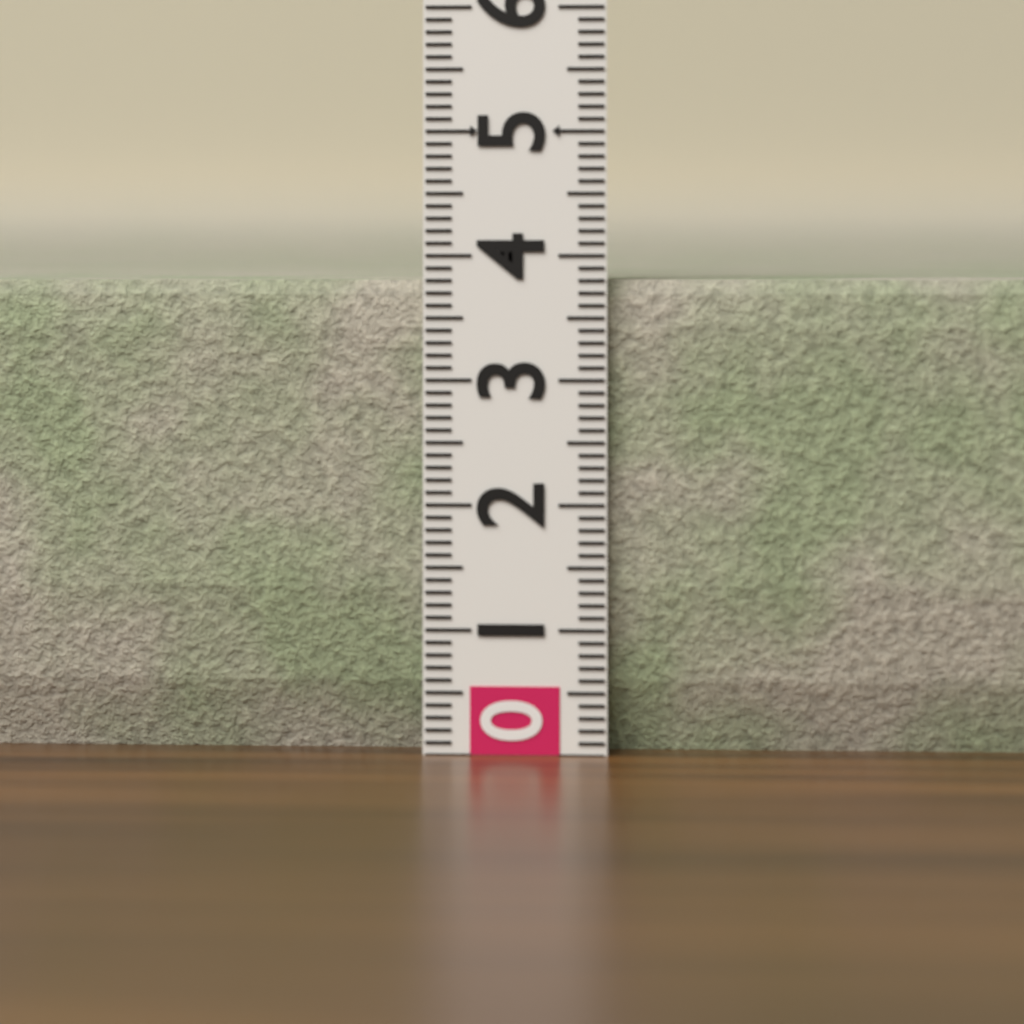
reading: 3.8 (no unit)
